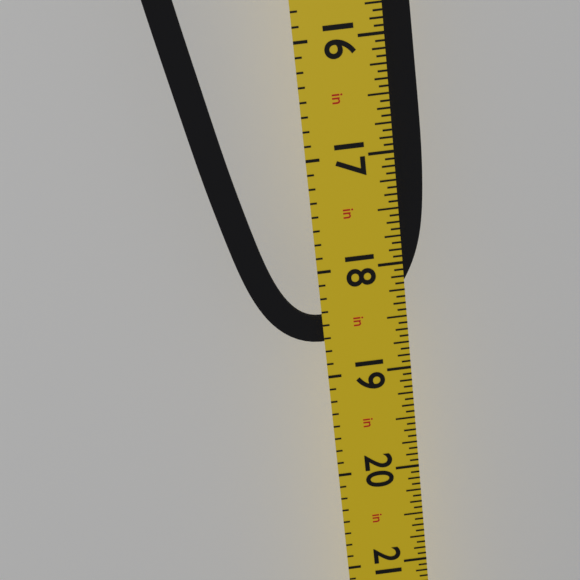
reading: 18.6875 in
